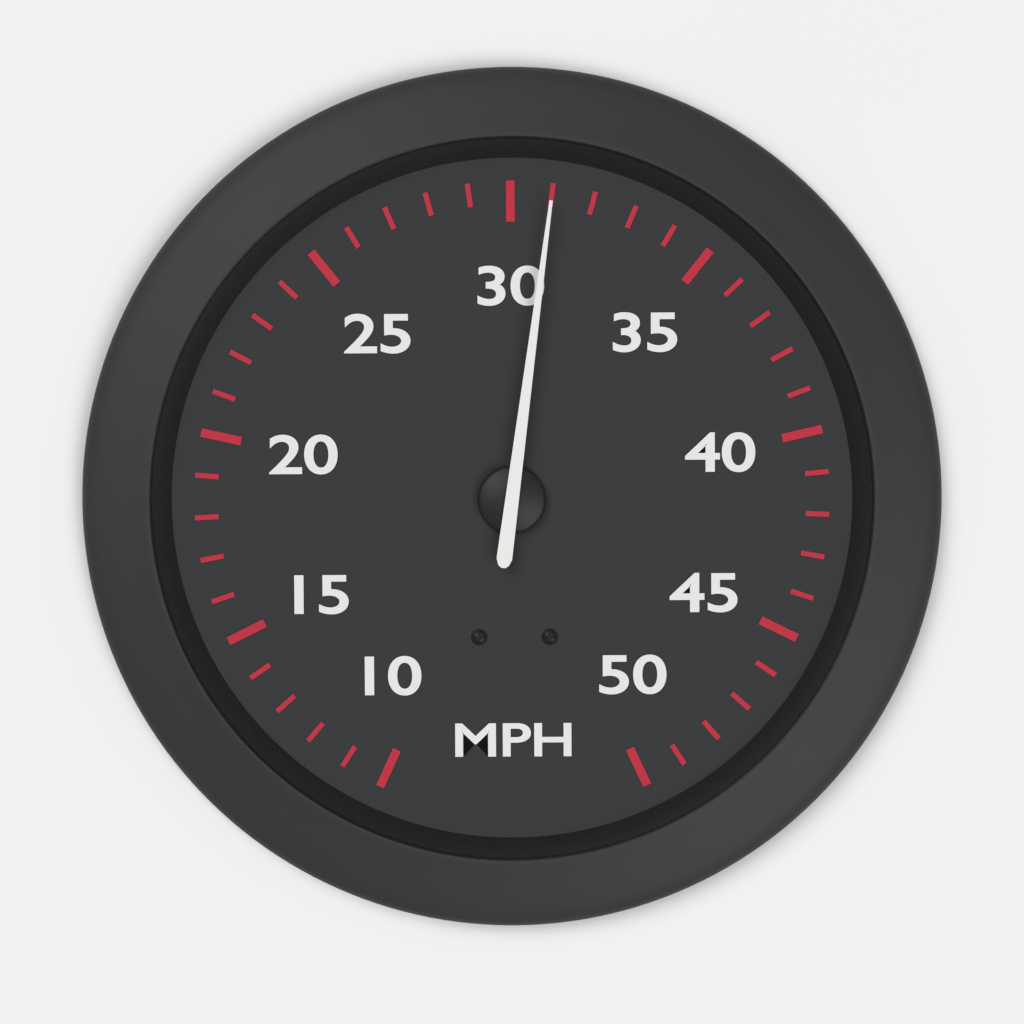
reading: 31 MPH
